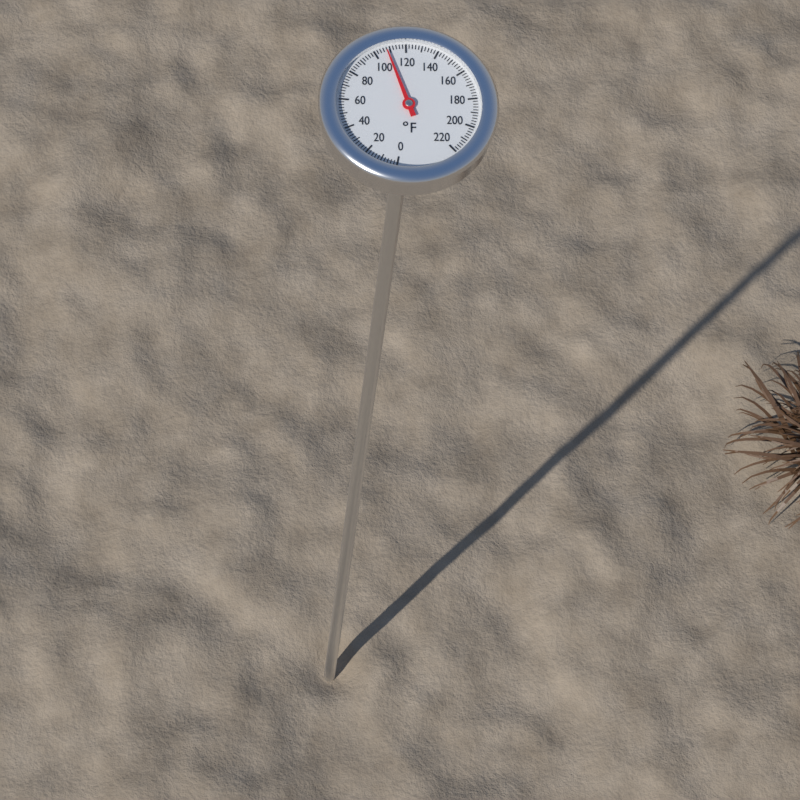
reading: 108 °F
